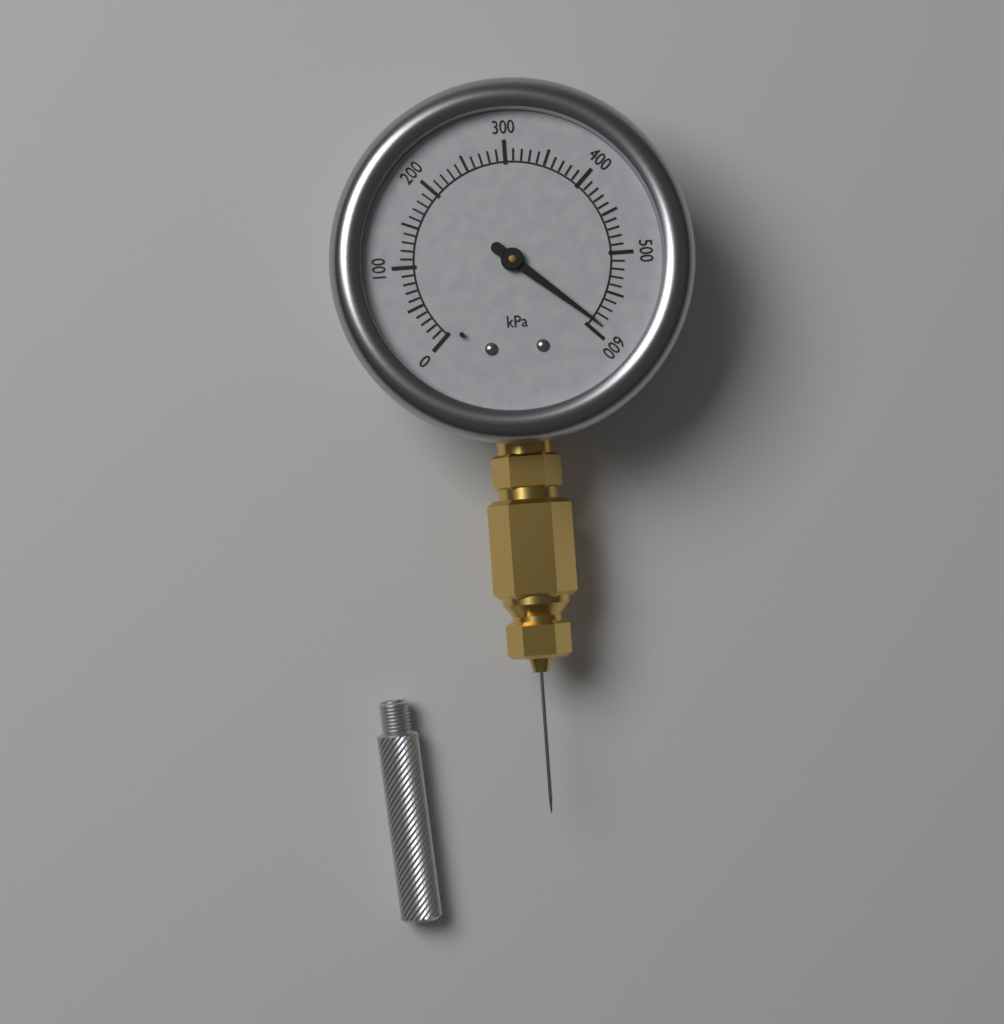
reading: 590 kPa
